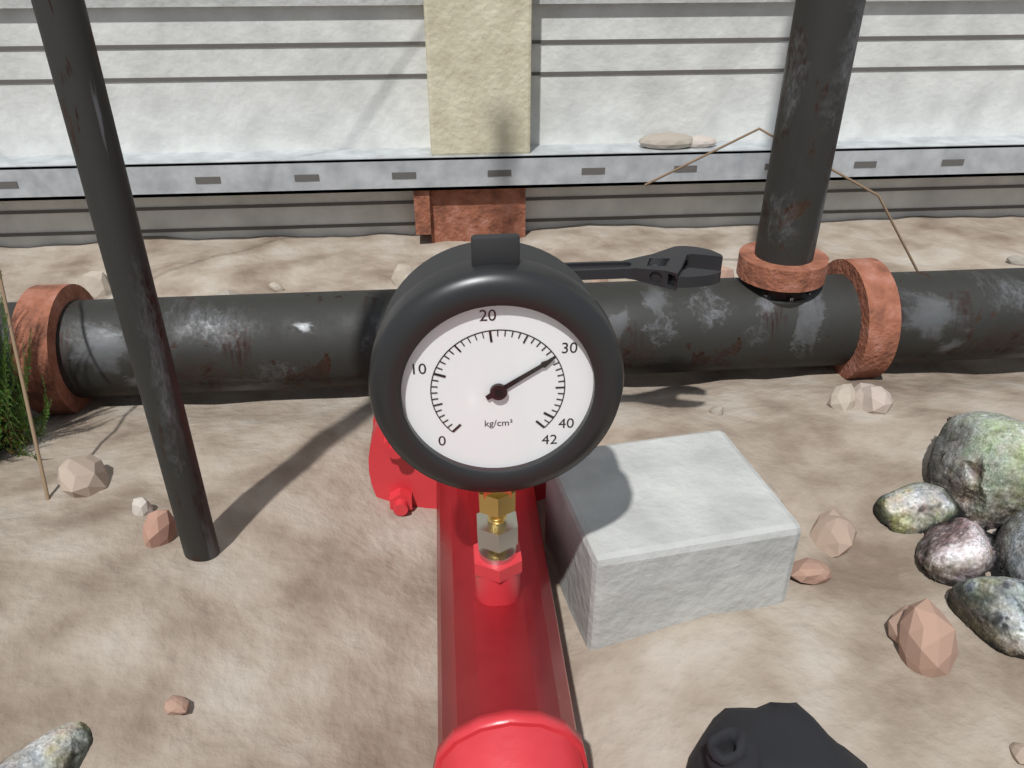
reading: 30 kg/cm²
